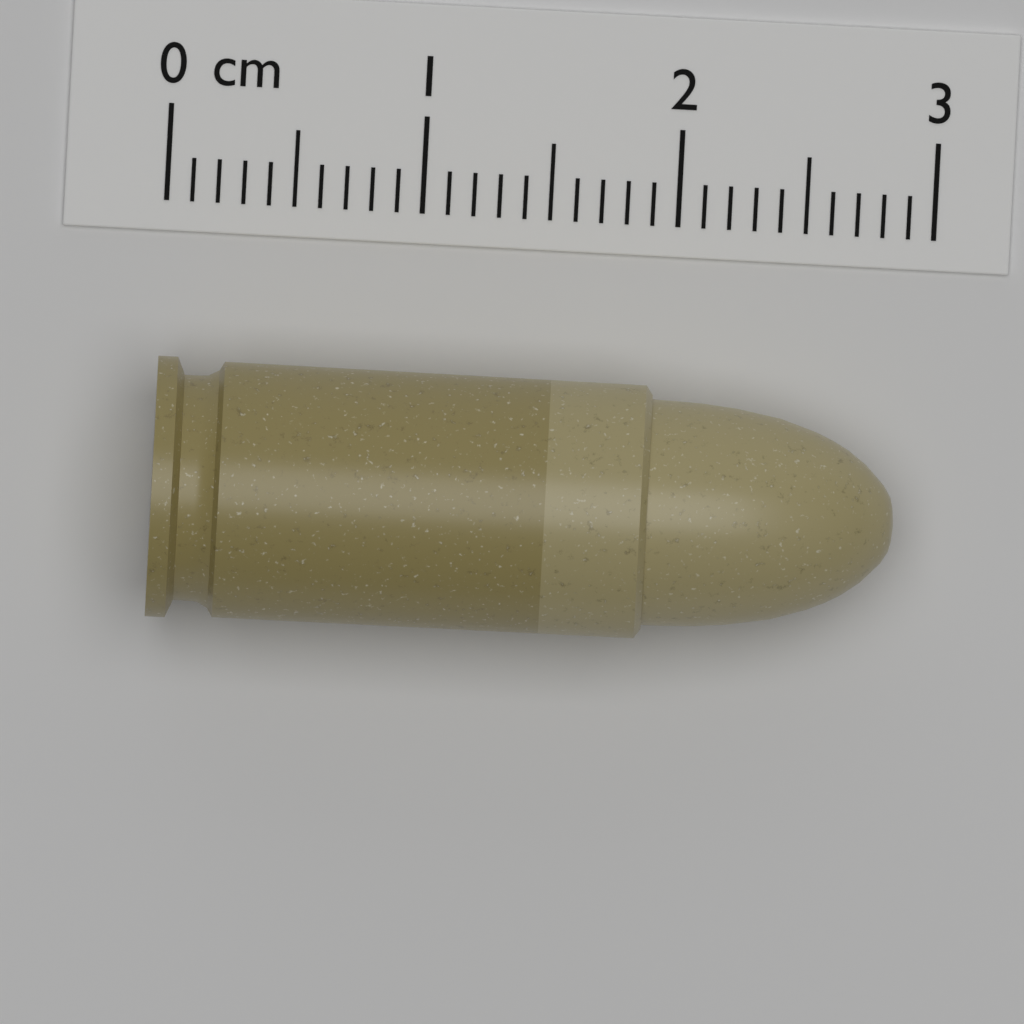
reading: 2.9 cm
